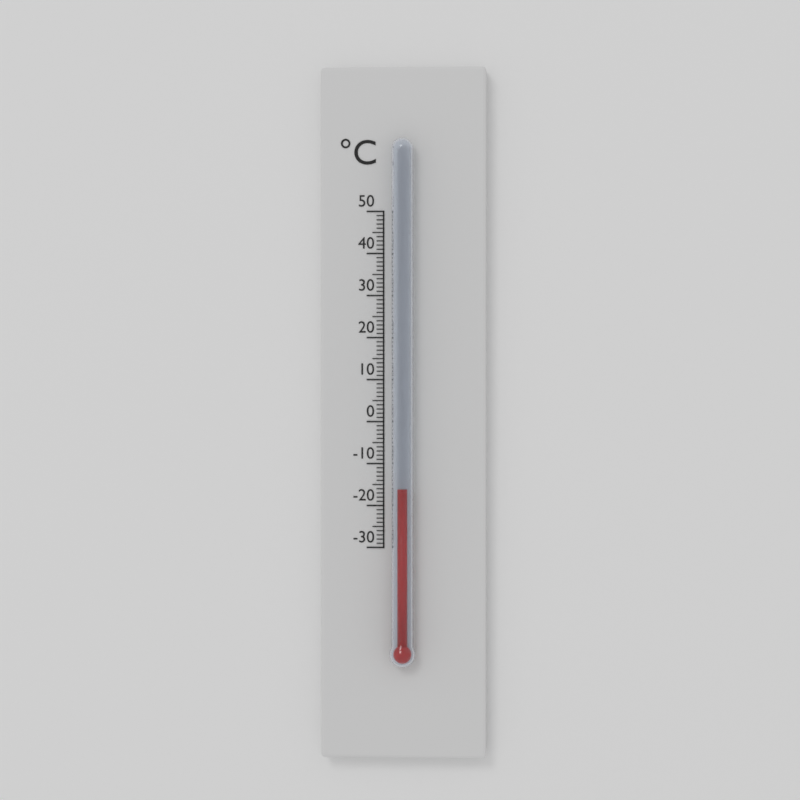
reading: -16 °C
